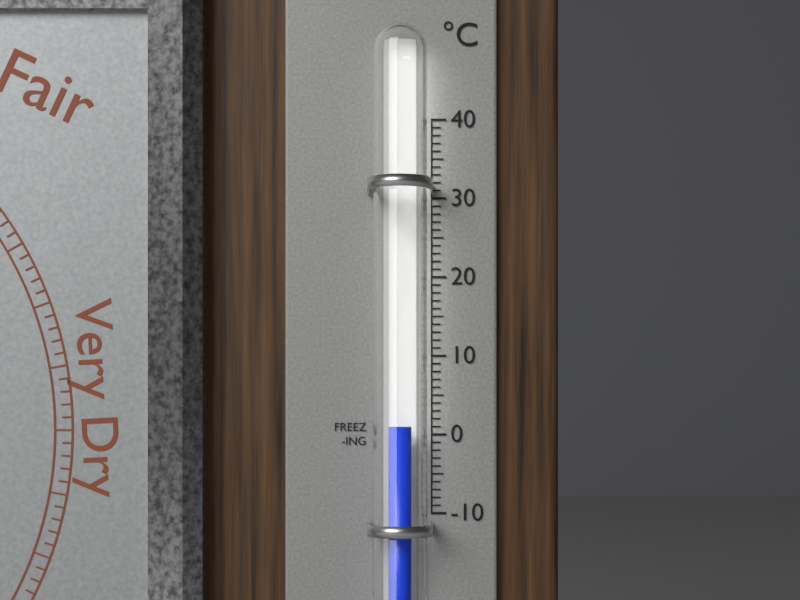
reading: 1 °C
